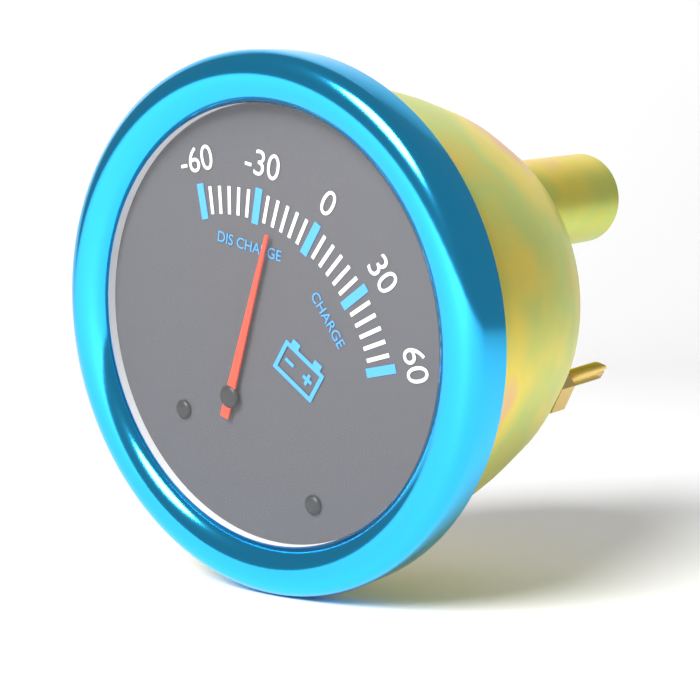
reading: -20 (no unit)
